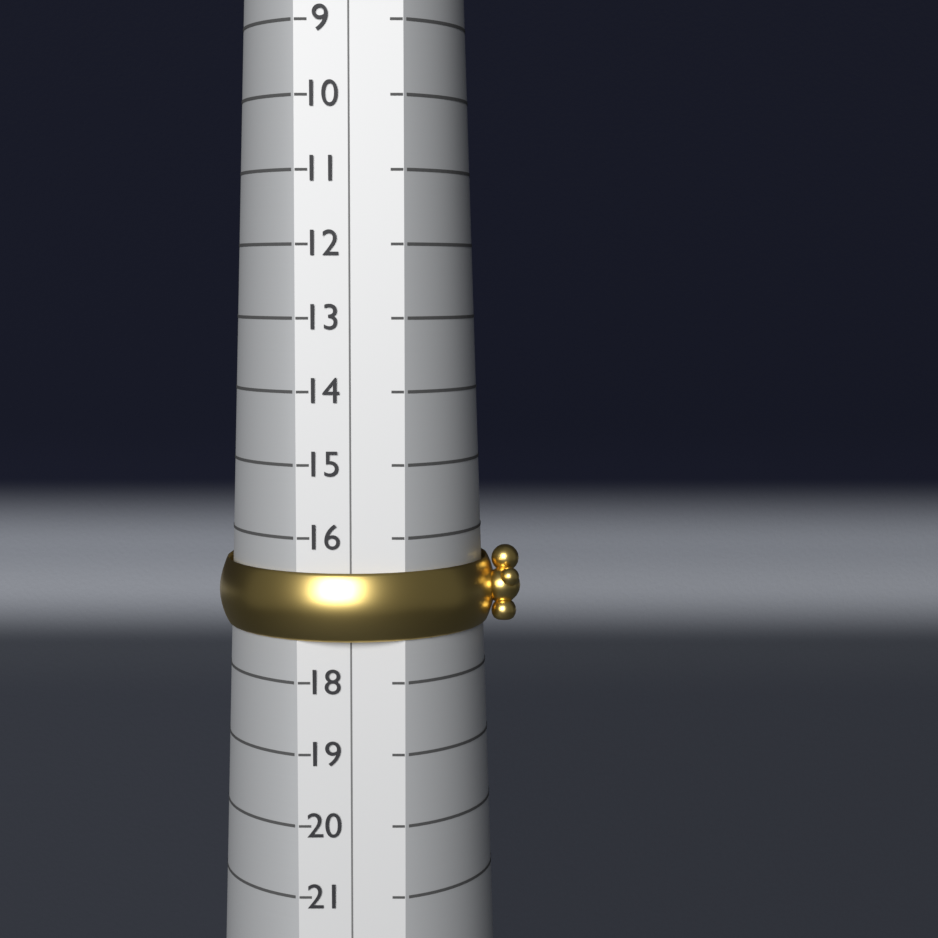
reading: 17.4 (no unit)
